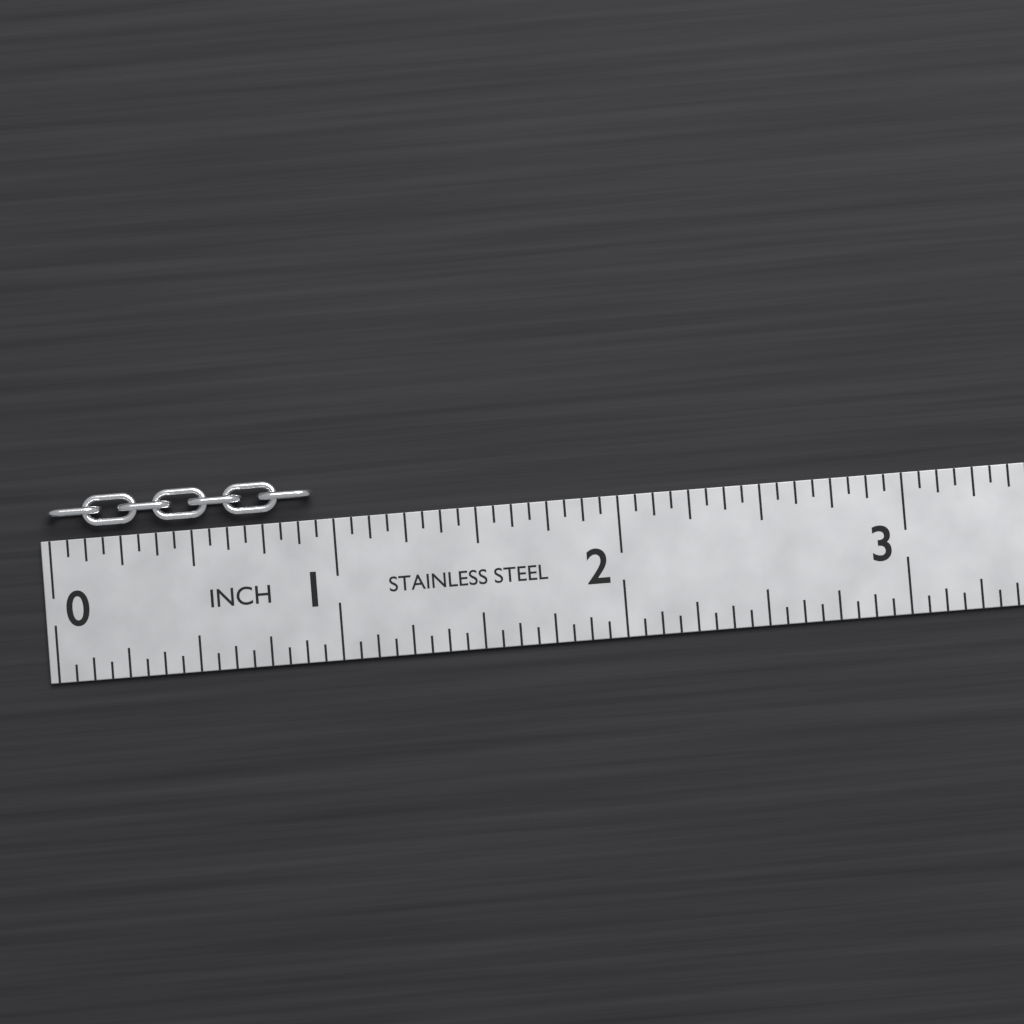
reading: 0.9375 in
